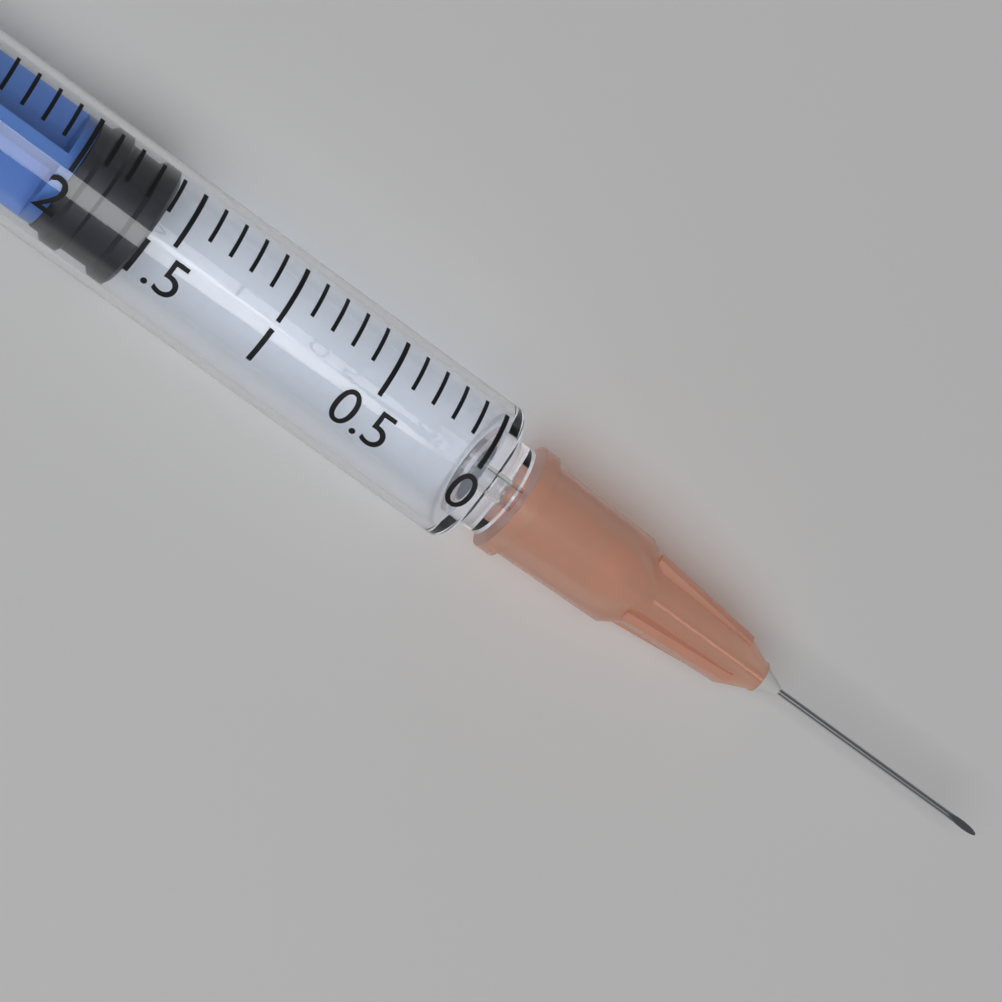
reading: 1.6 ml
